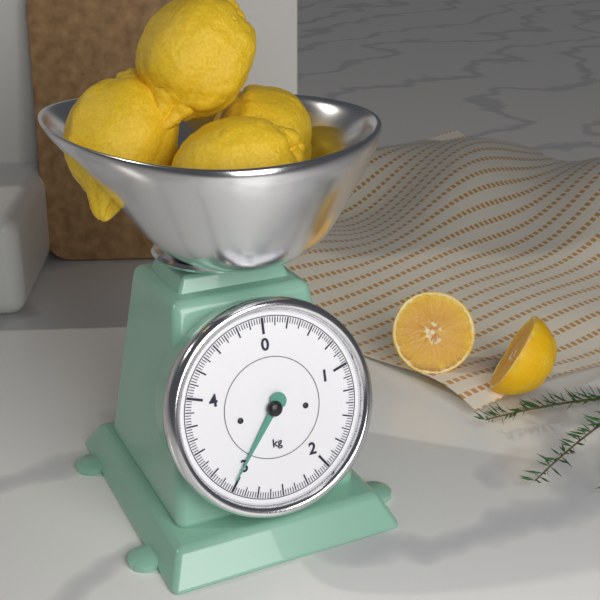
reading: 3.025 kg
